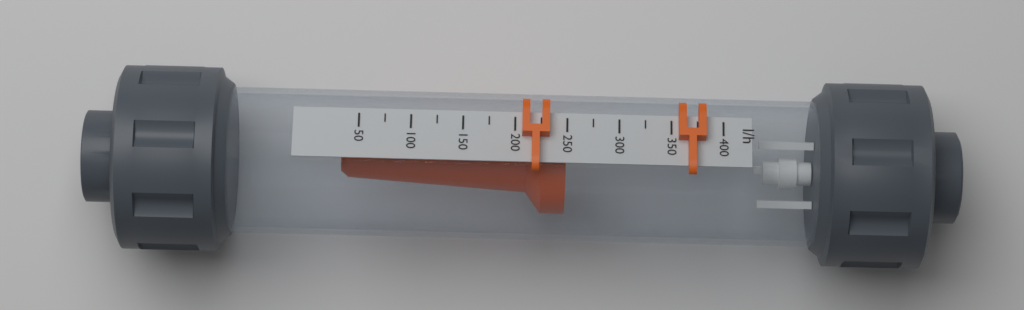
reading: 250 l/h
